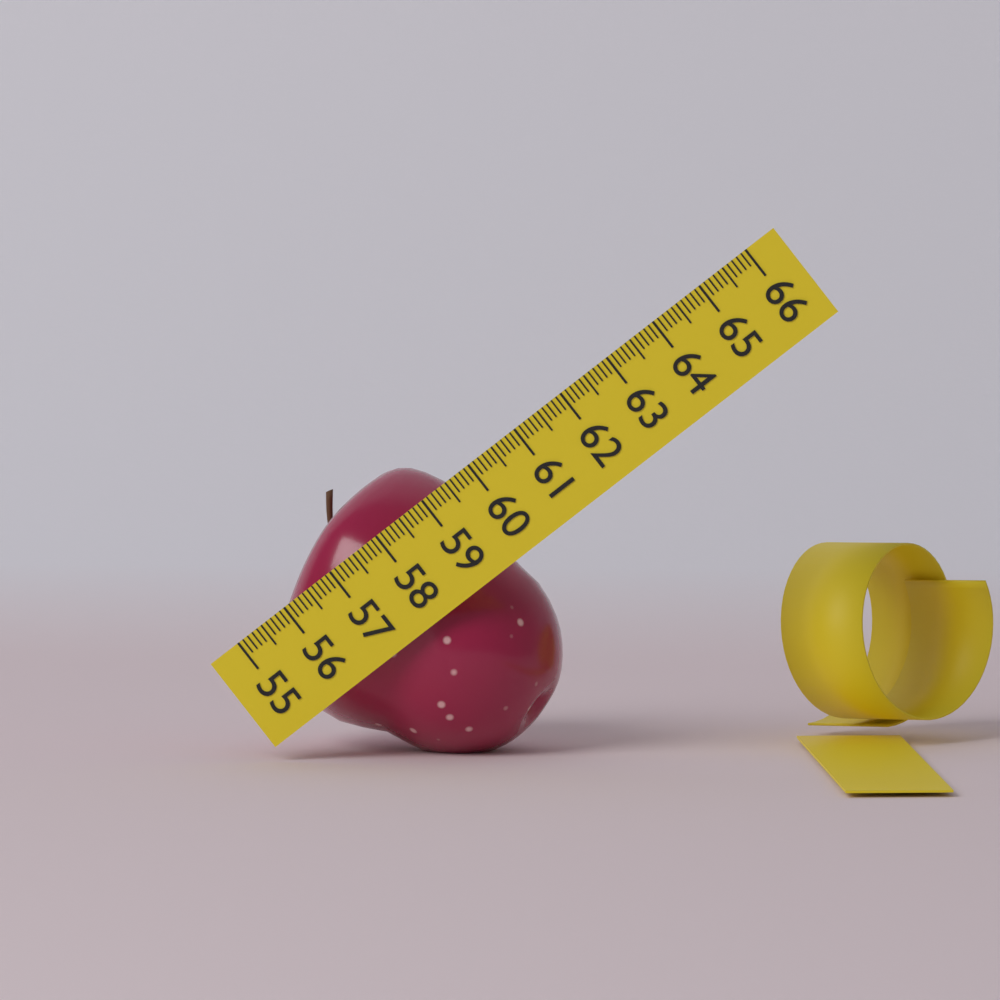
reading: 59.5 (no unit)
